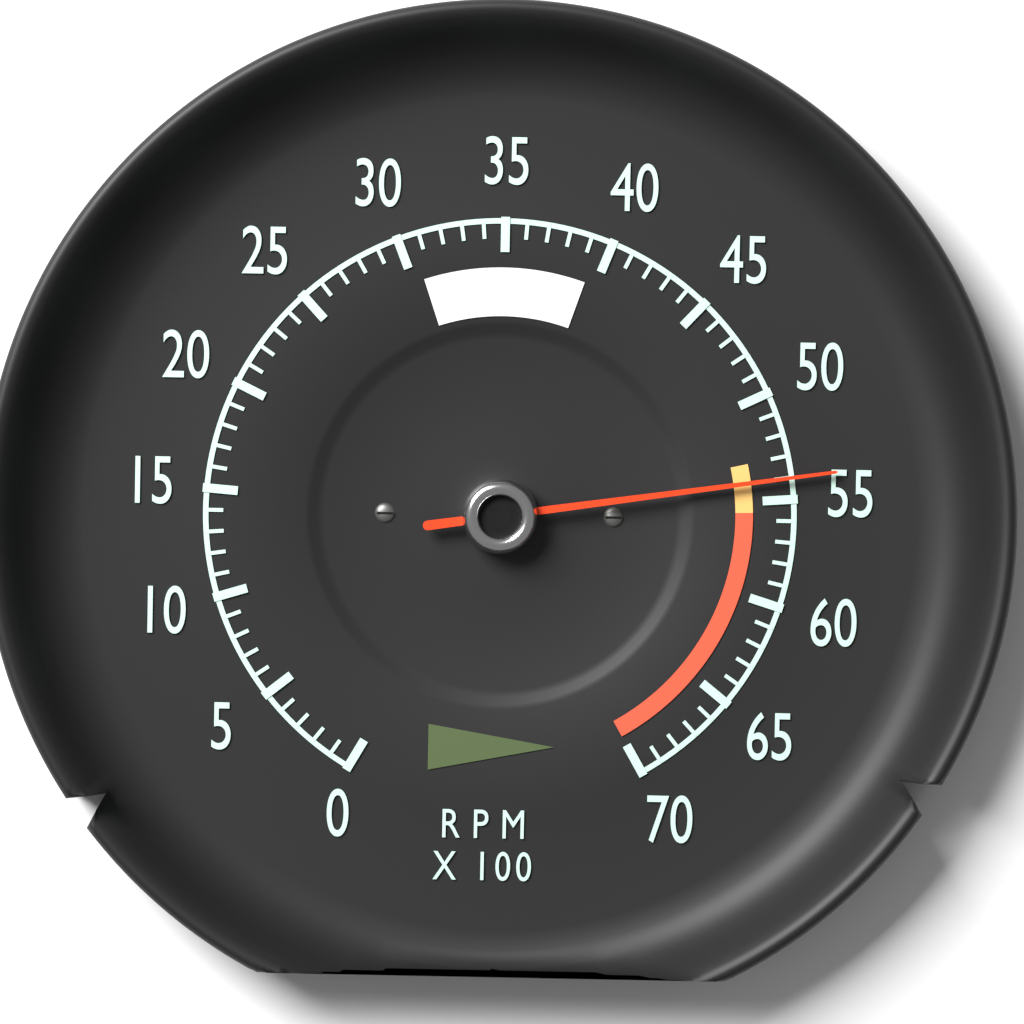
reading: 5400 RPM
